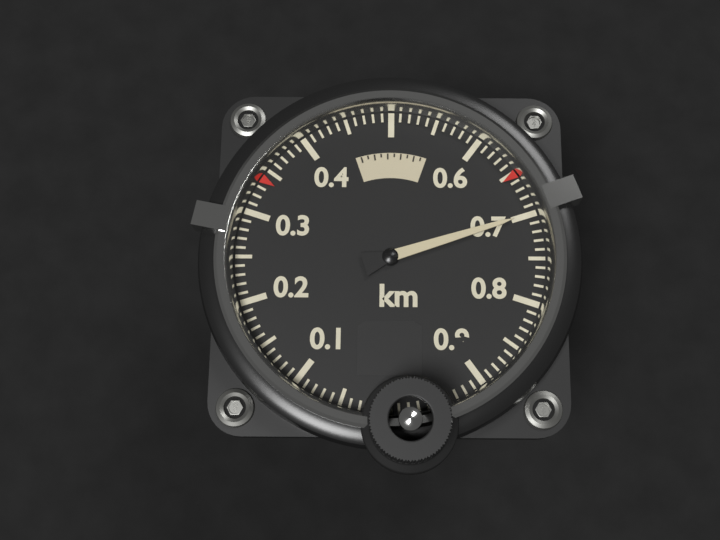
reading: 0.70 km
